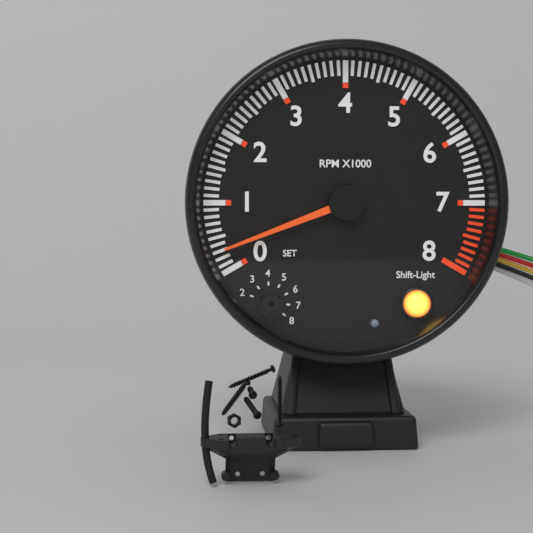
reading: 300 RPM
